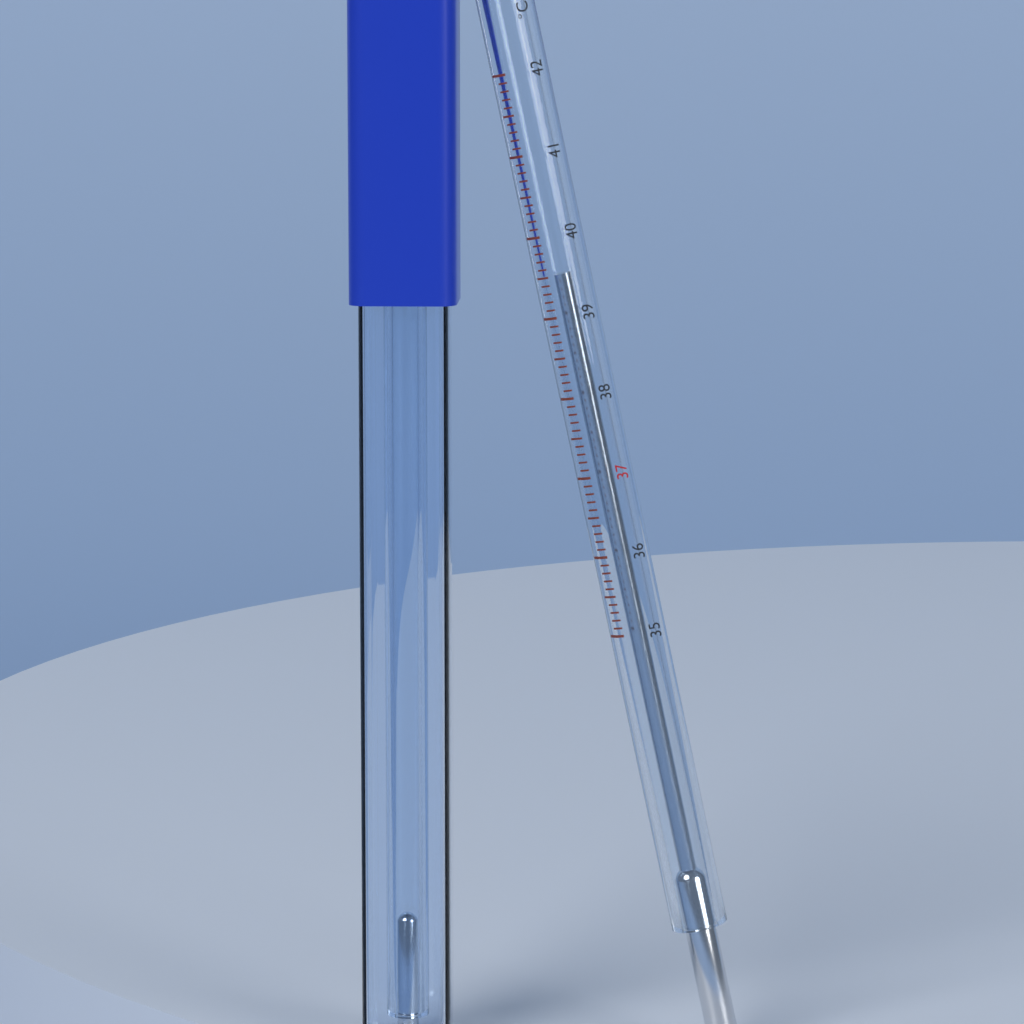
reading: 39.5 °C
